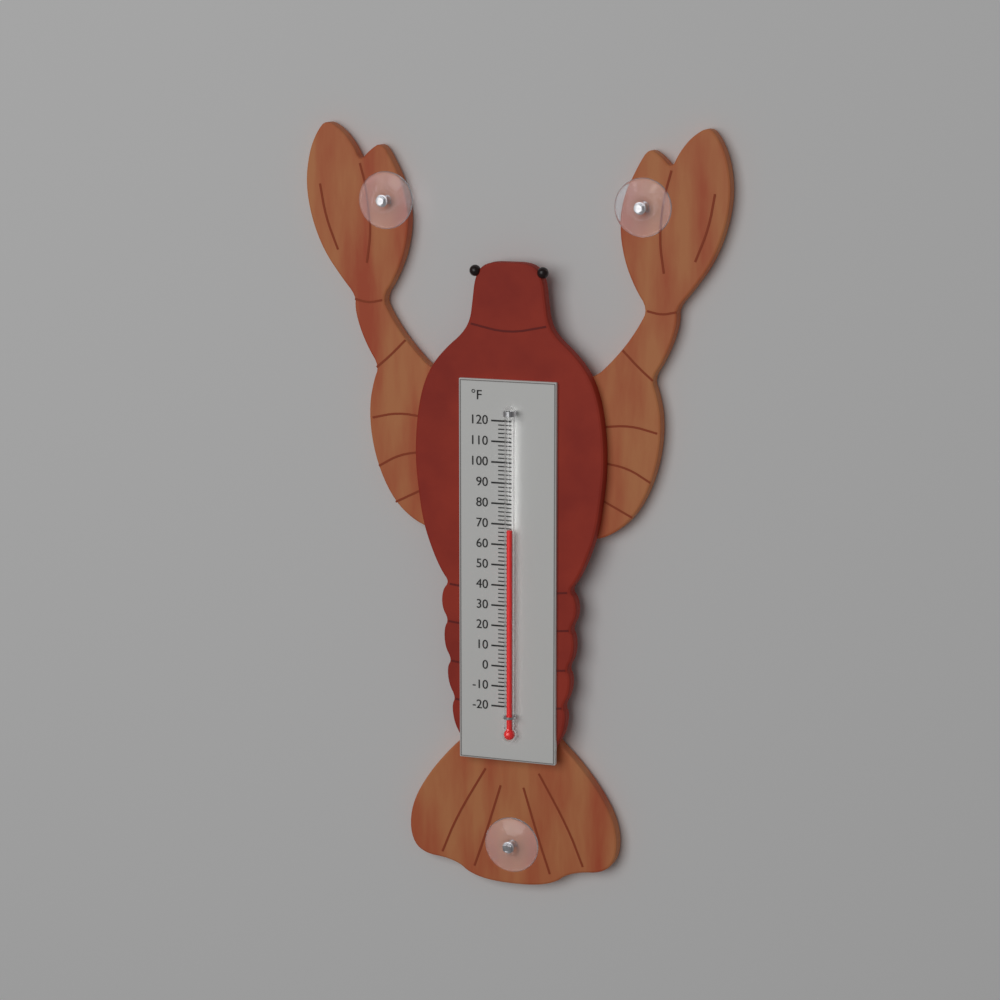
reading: 68 °F
